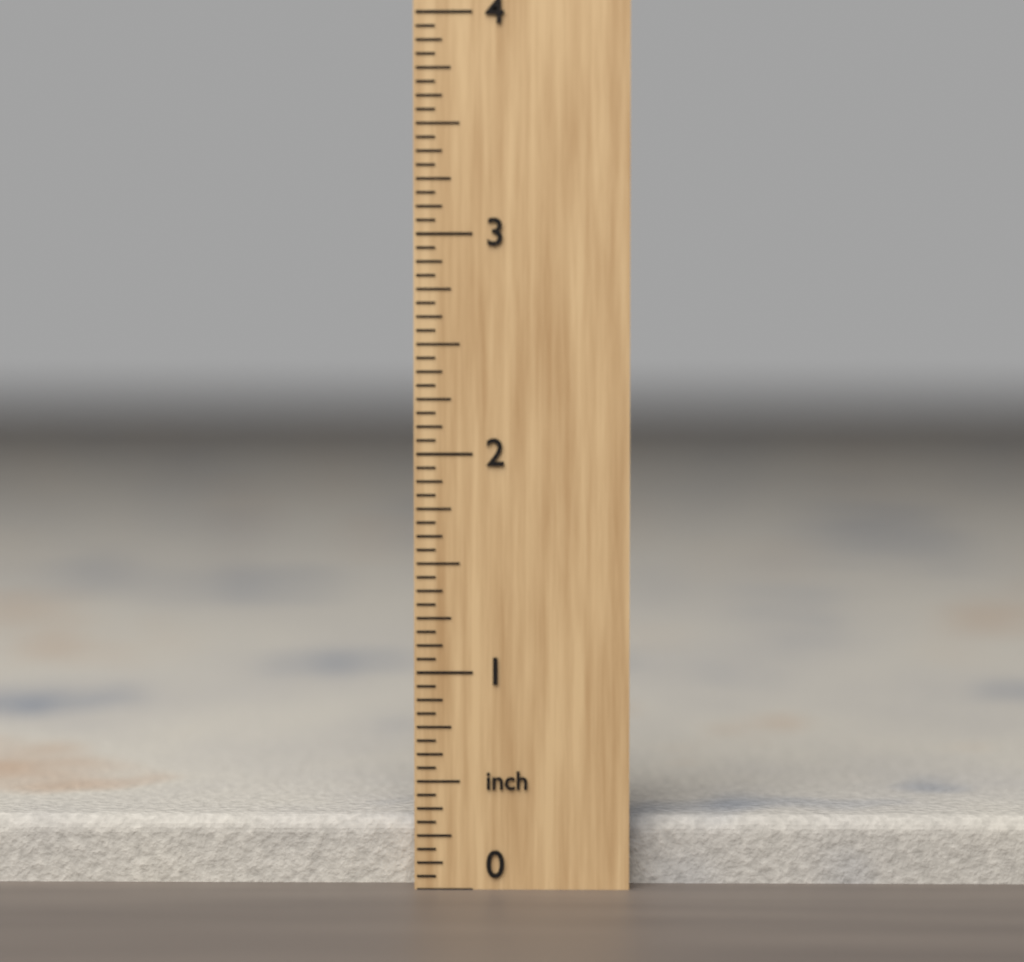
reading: 0.3125 inch
